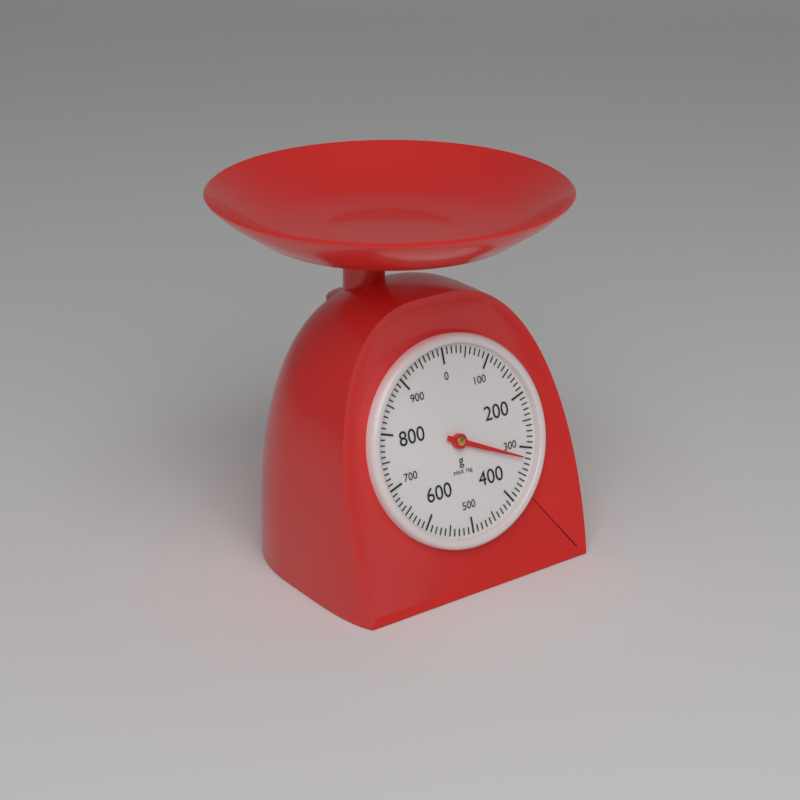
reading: 320 g
